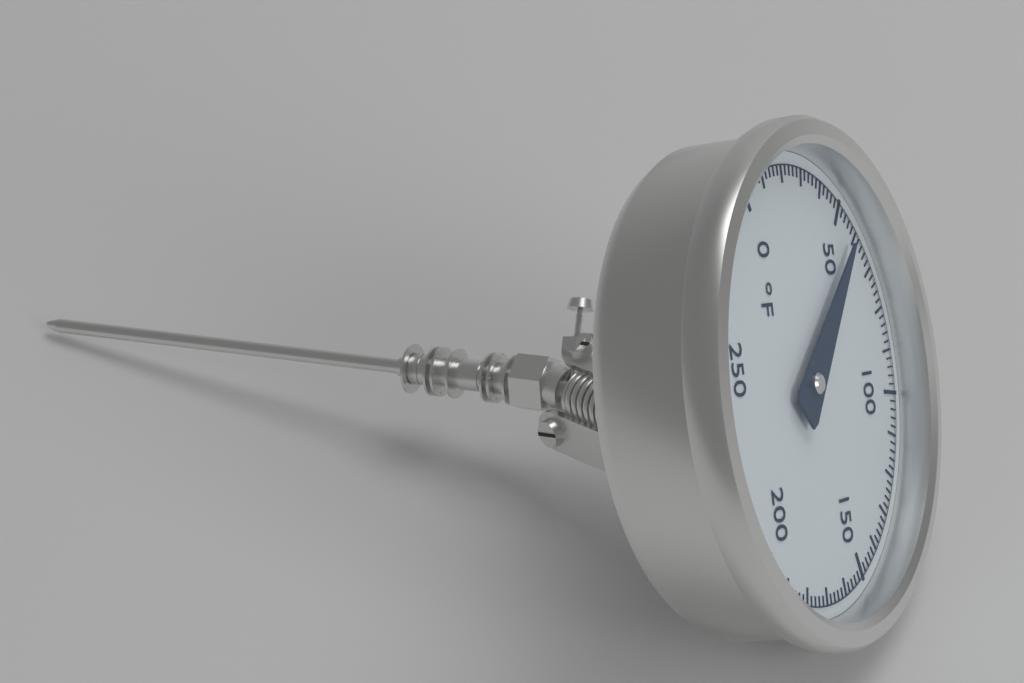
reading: 58 °F
